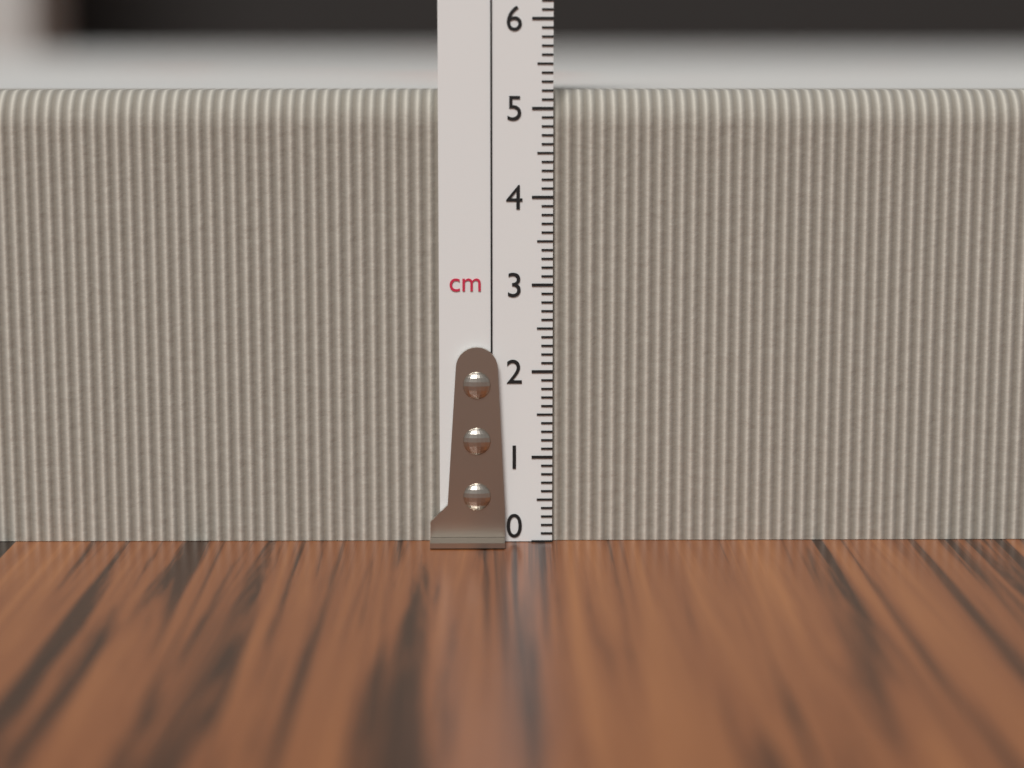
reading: 5.2 cm
